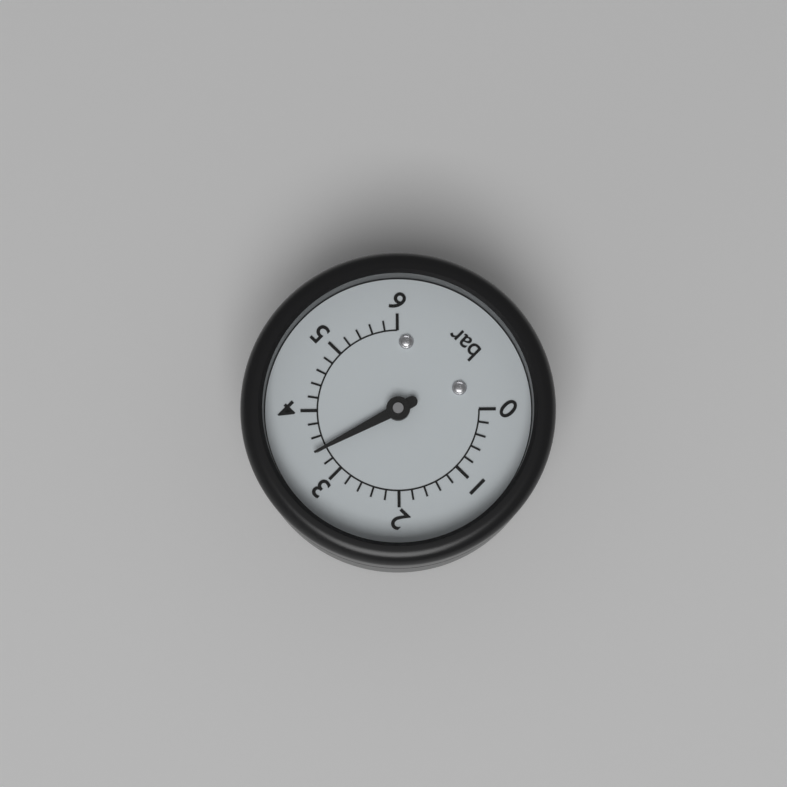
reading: 3.4 bar
